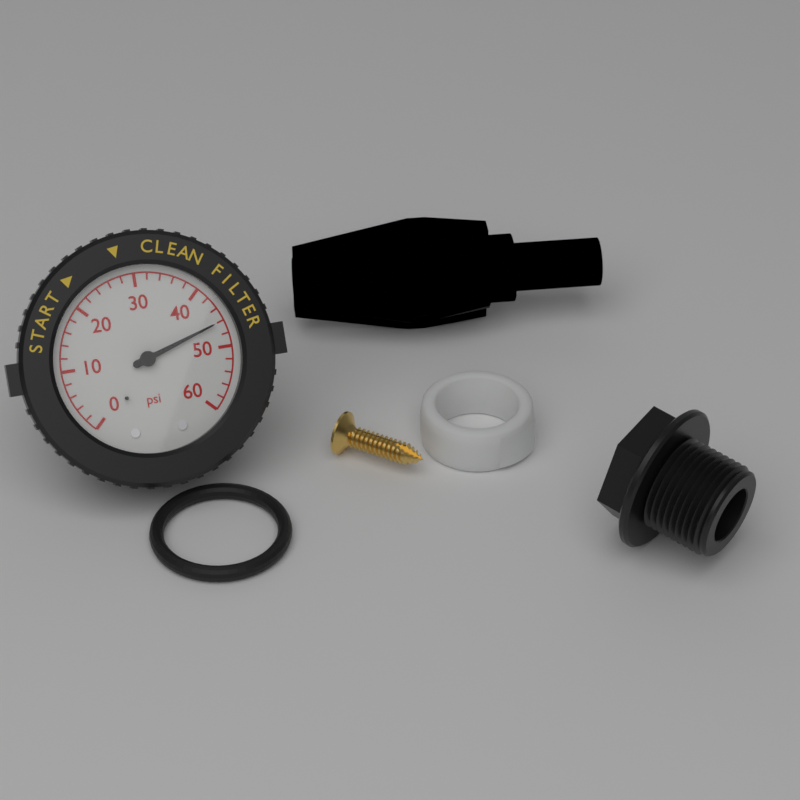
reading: 46 psi
